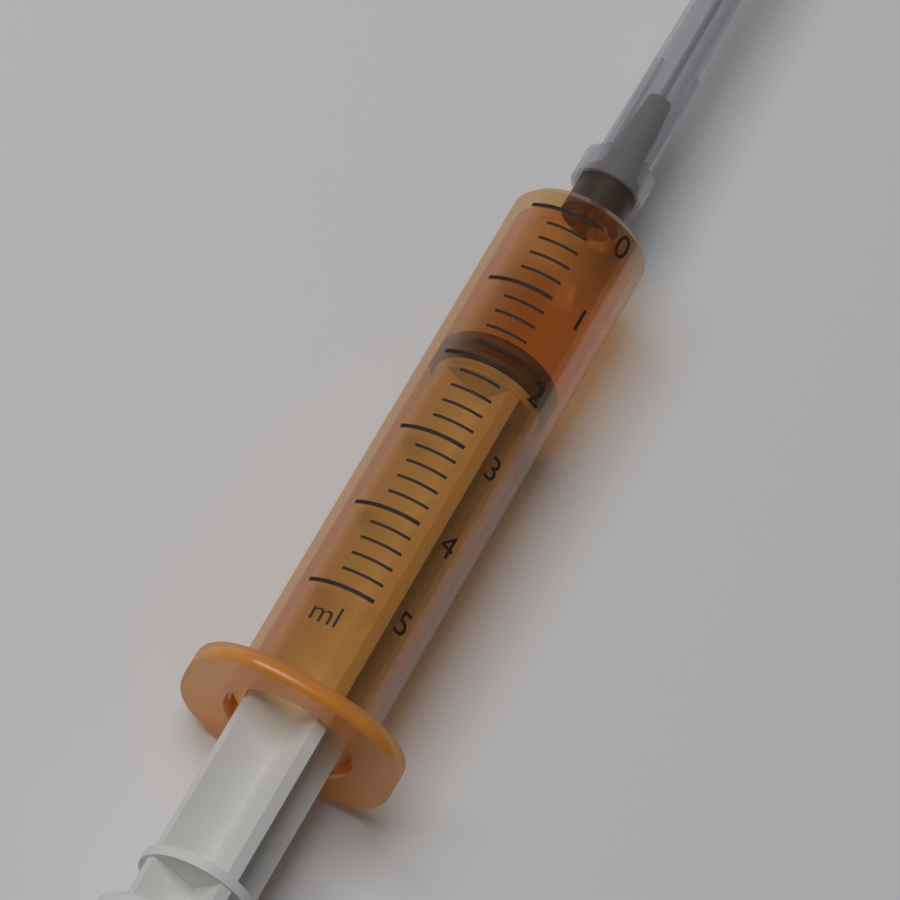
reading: 1.6 ml
